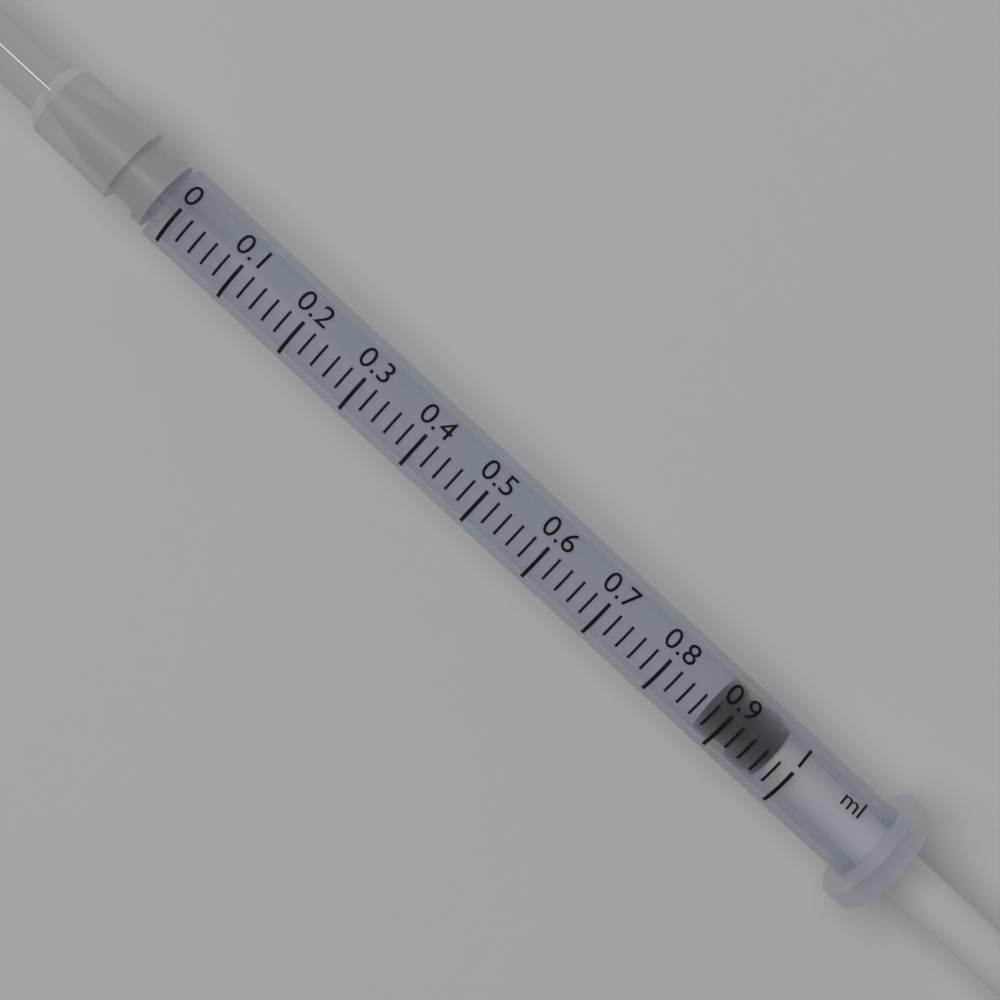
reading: 0.88 ml
